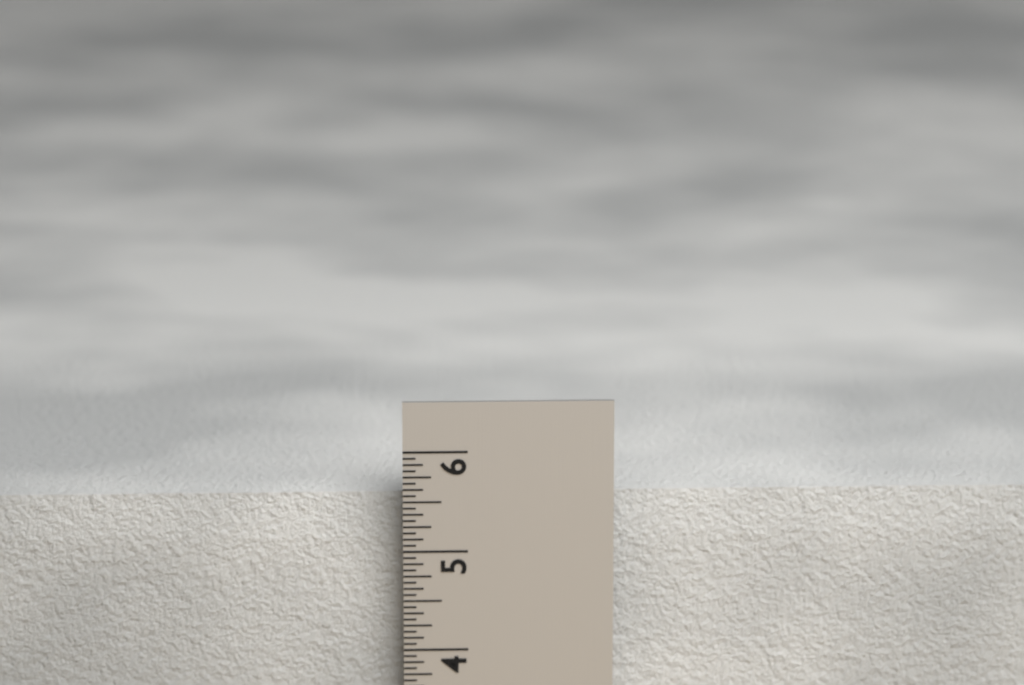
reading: 5.5000 in
